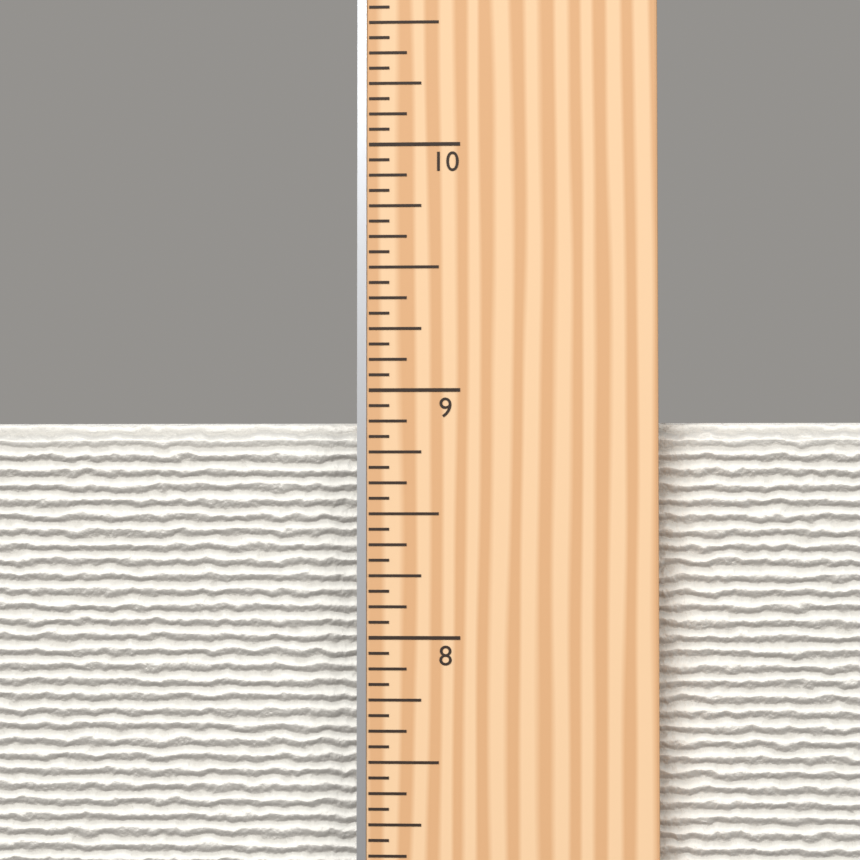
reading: 8.8750 in
